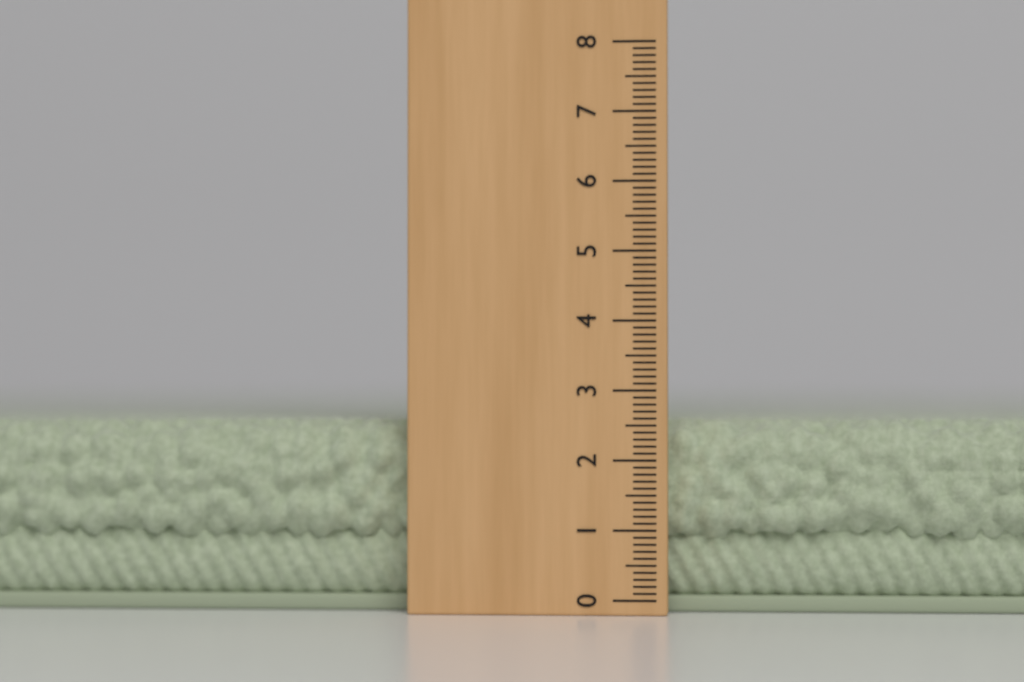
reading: 2.6 (no unit)
